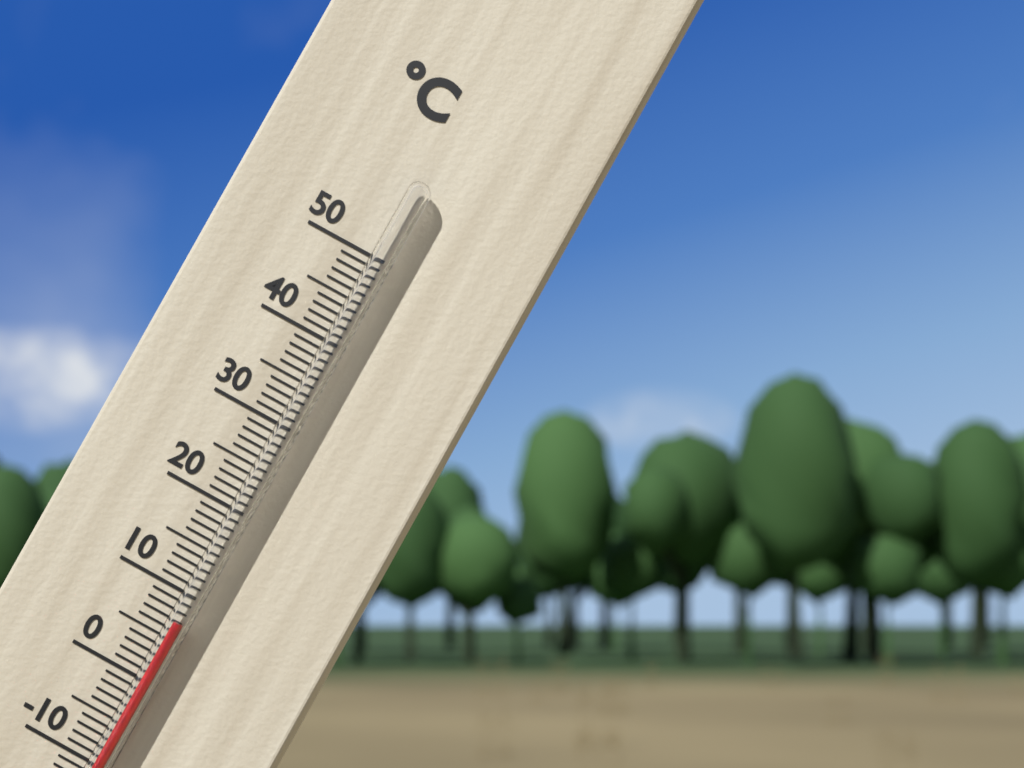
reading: 7 °C
